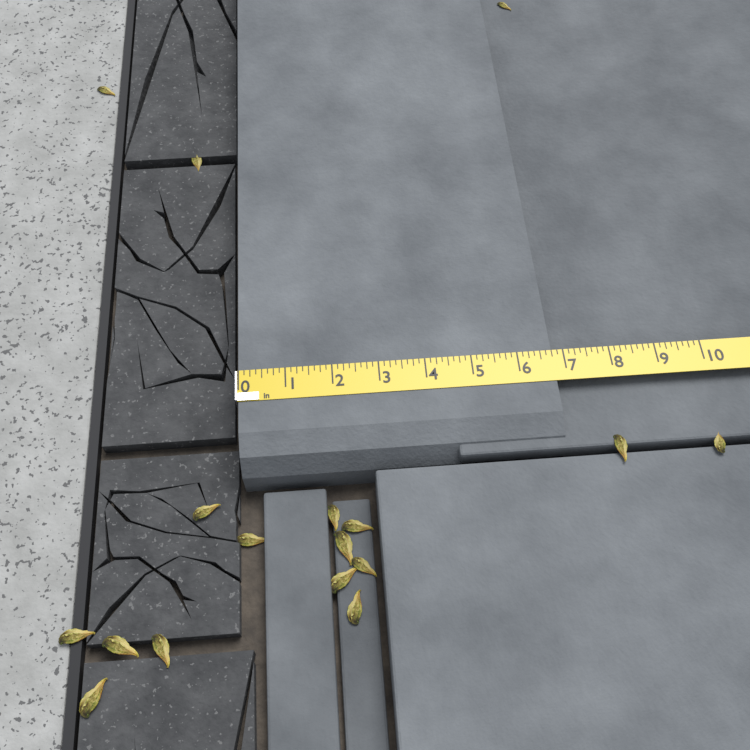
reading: 6.750 in
